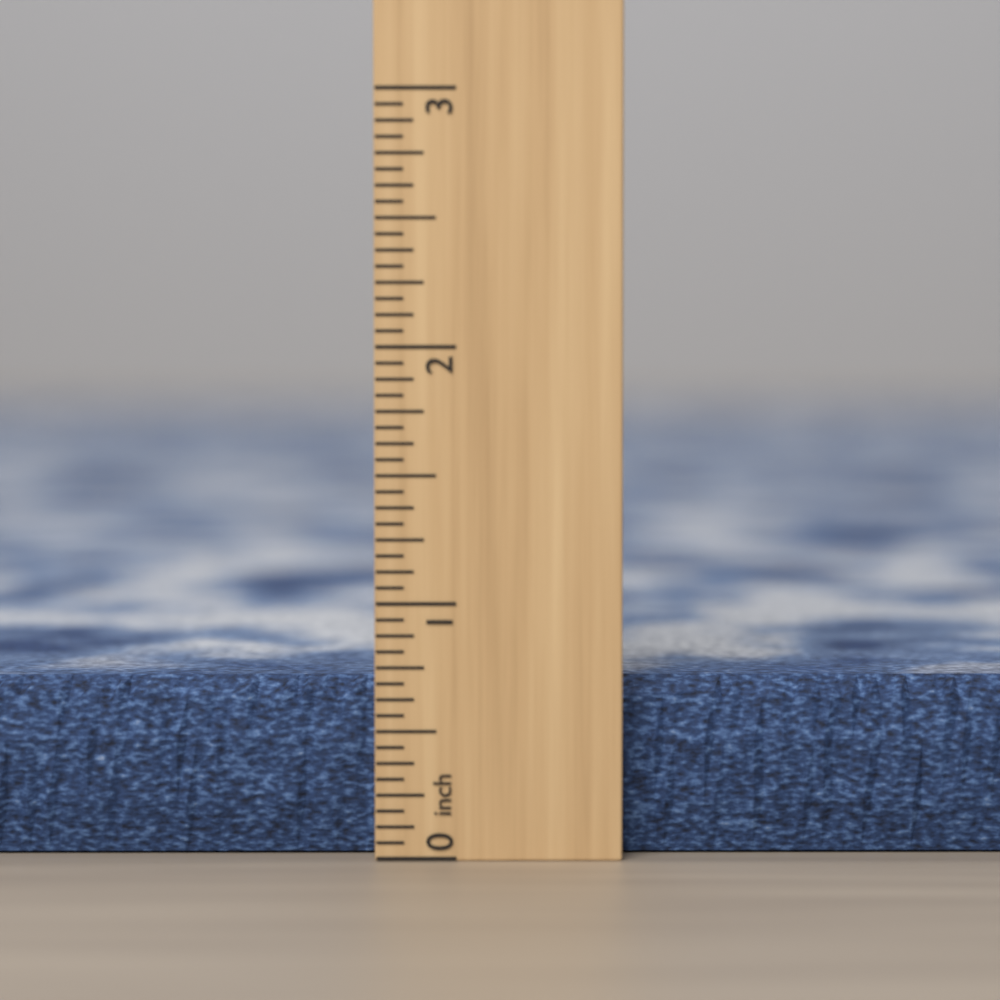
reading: 0.6875 inch
